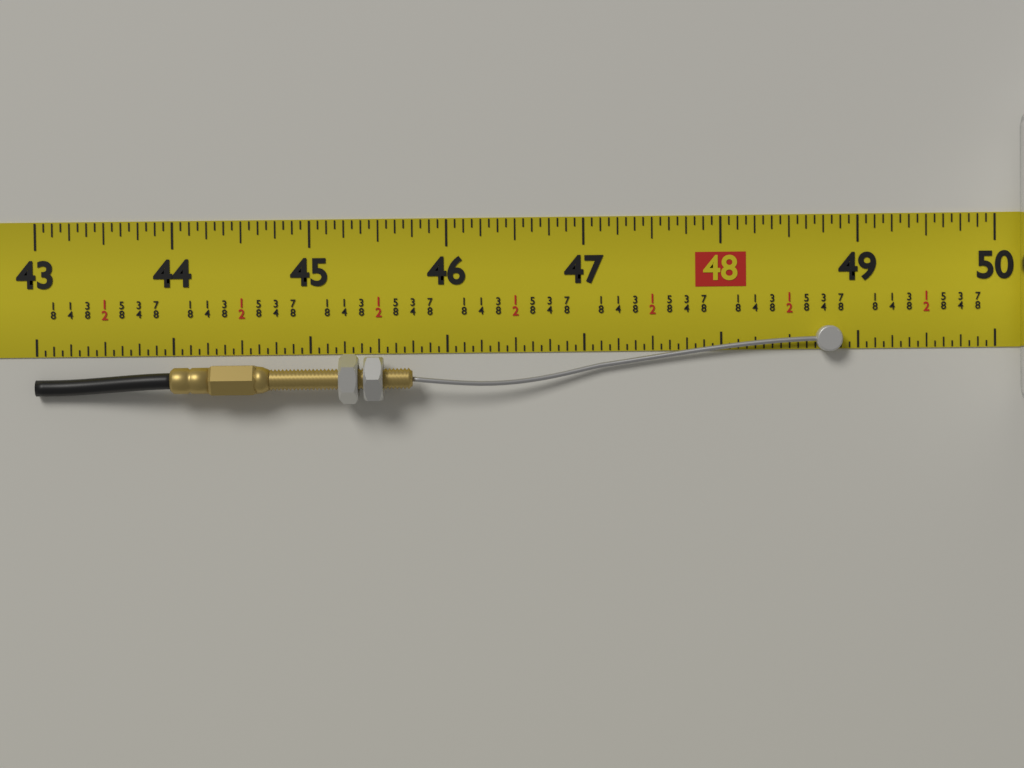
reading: 48.8750 in
